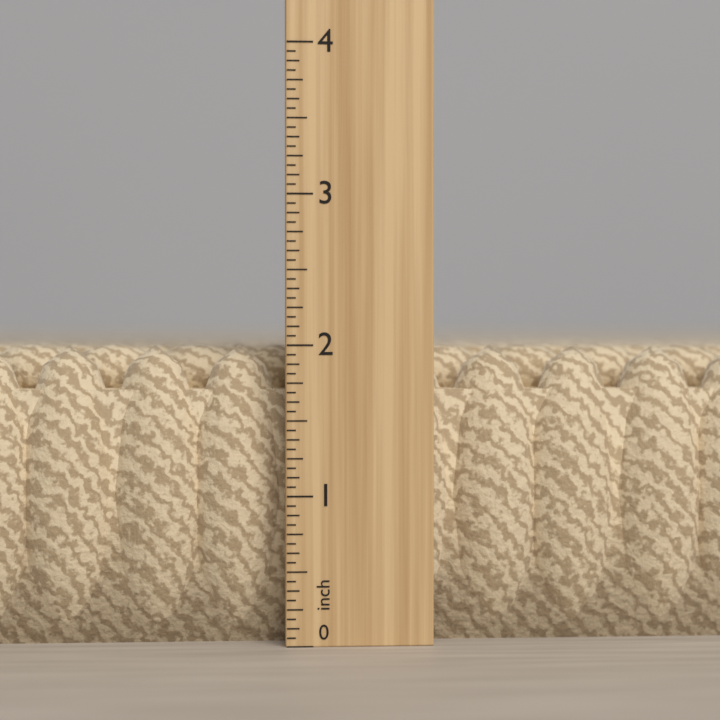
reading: 2.0000 in
